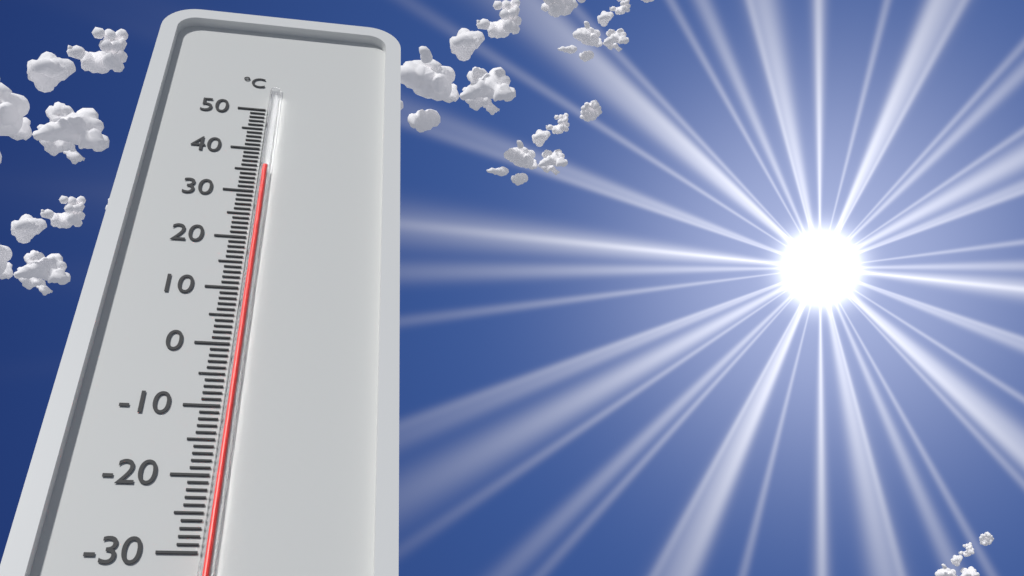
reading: 35 °C
